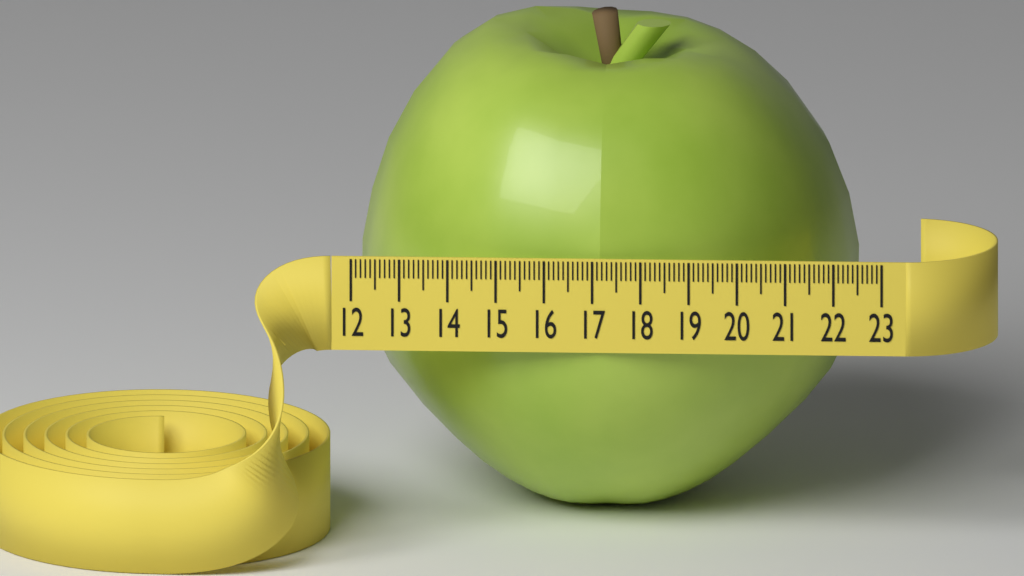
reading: 22.3 (no unit)
